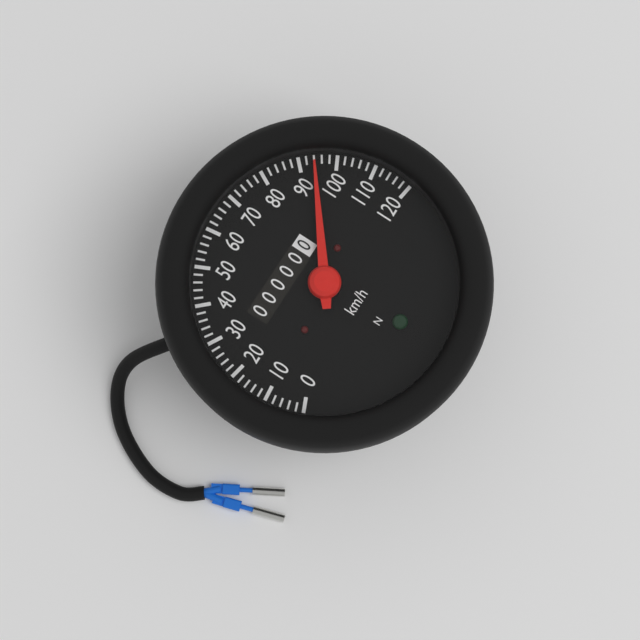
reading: 94 km/h
